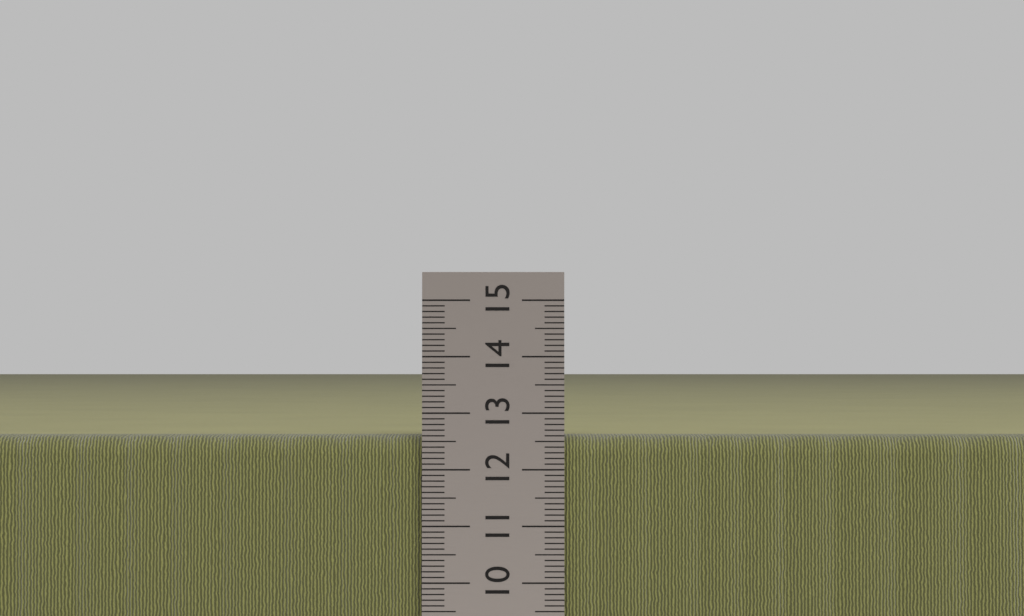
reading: 12.6 cm
